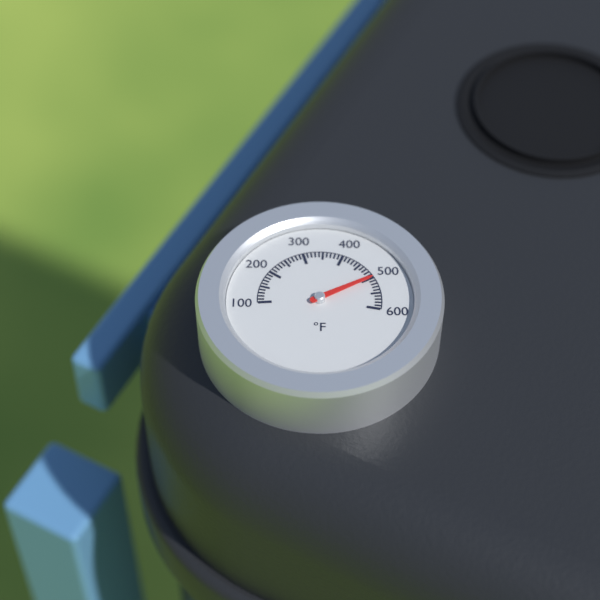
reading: 500 °F
